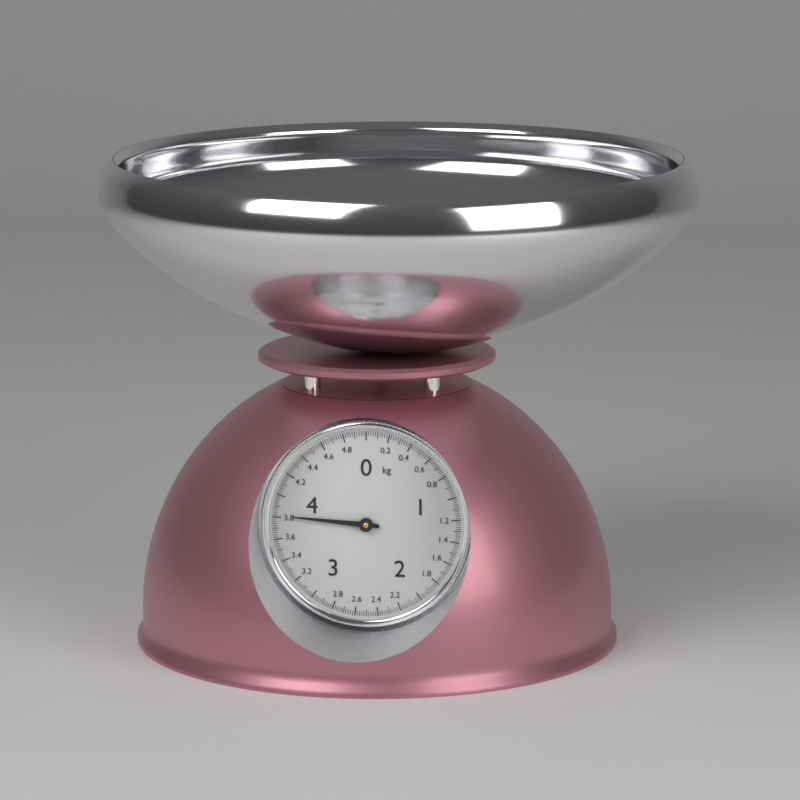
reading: 3.82 kg
